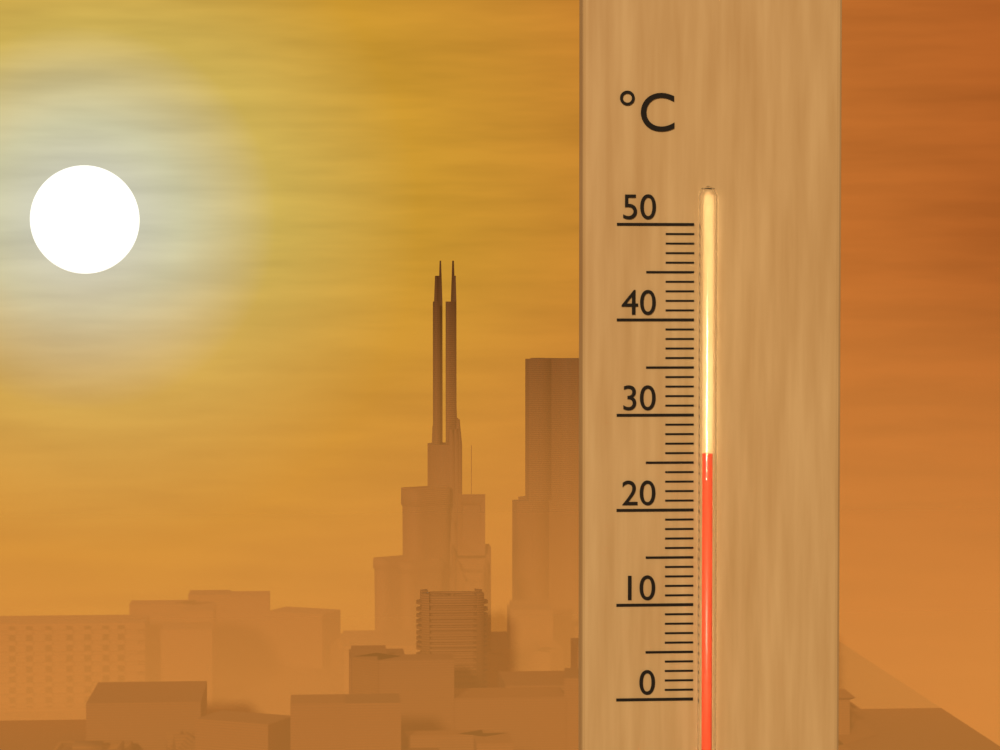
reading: 26 °C
